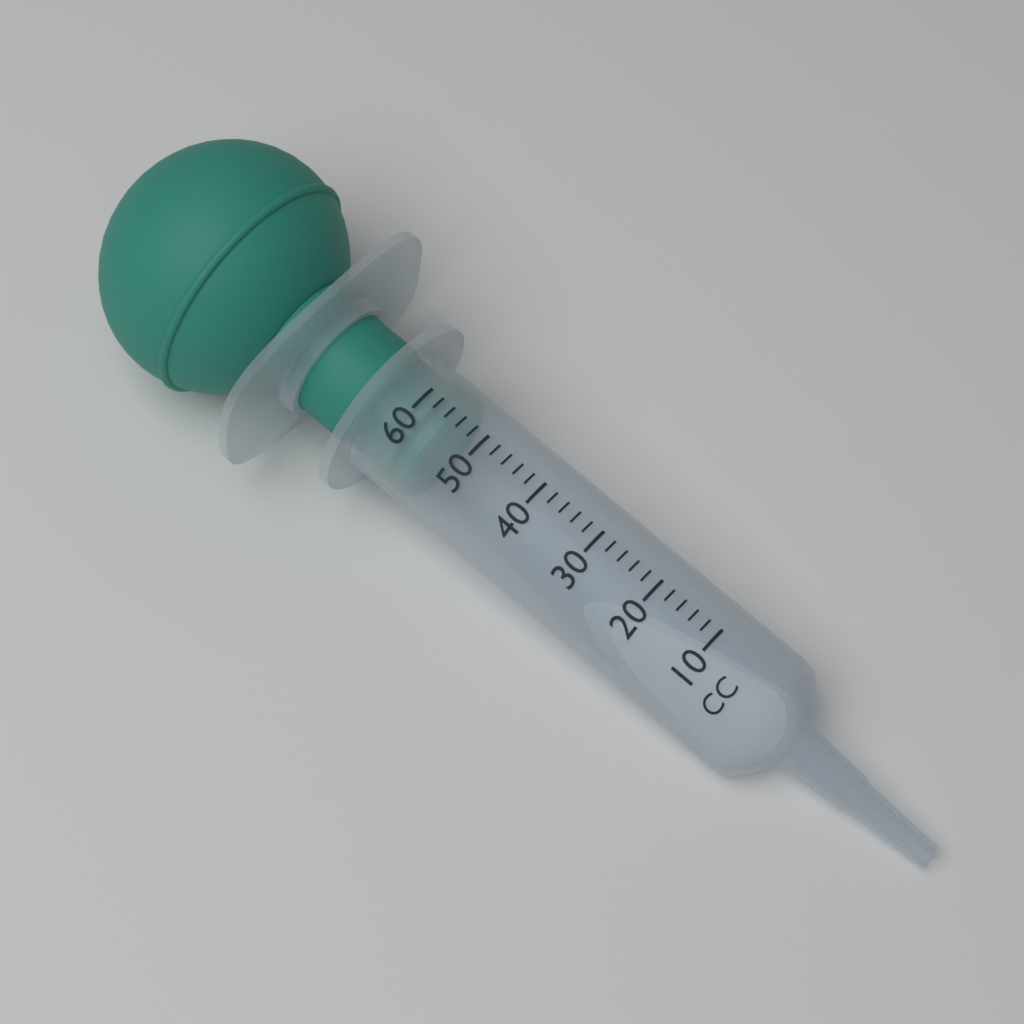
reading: 55 cc
